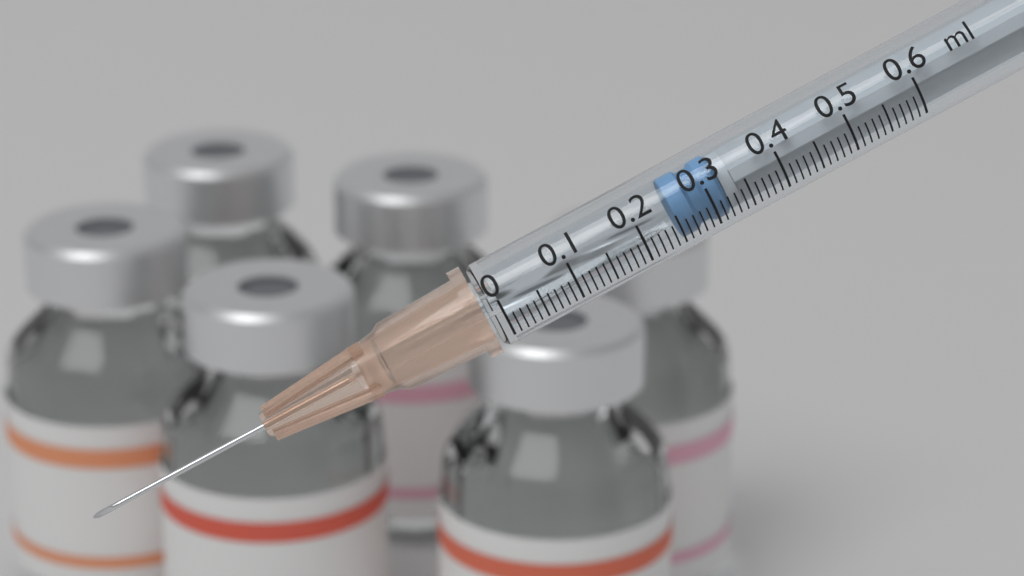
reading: 0.25 ml
